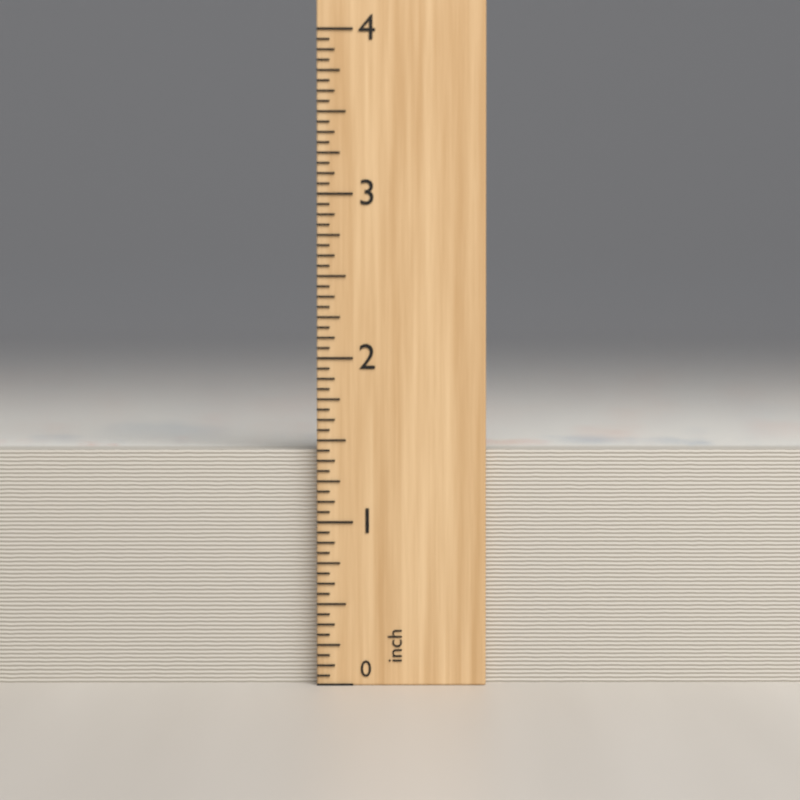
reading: 1.4375 inch
